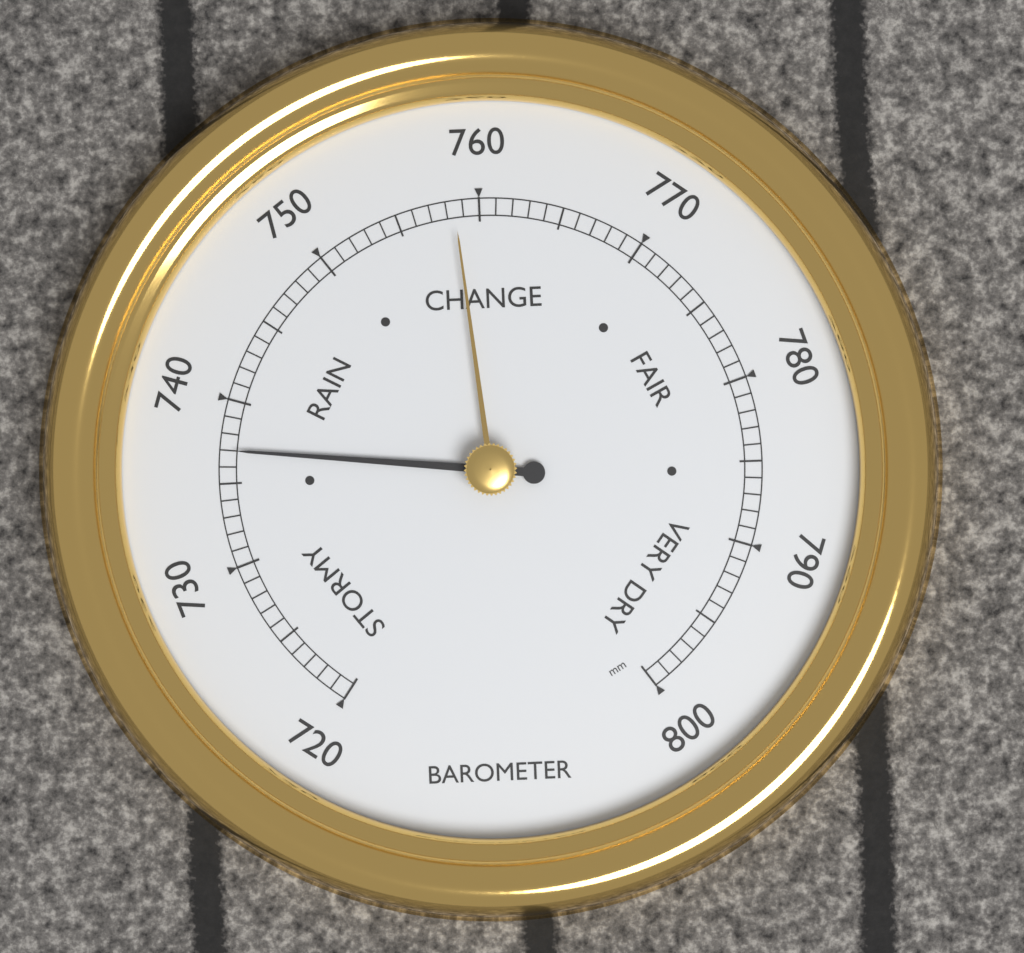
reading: 737 mm
